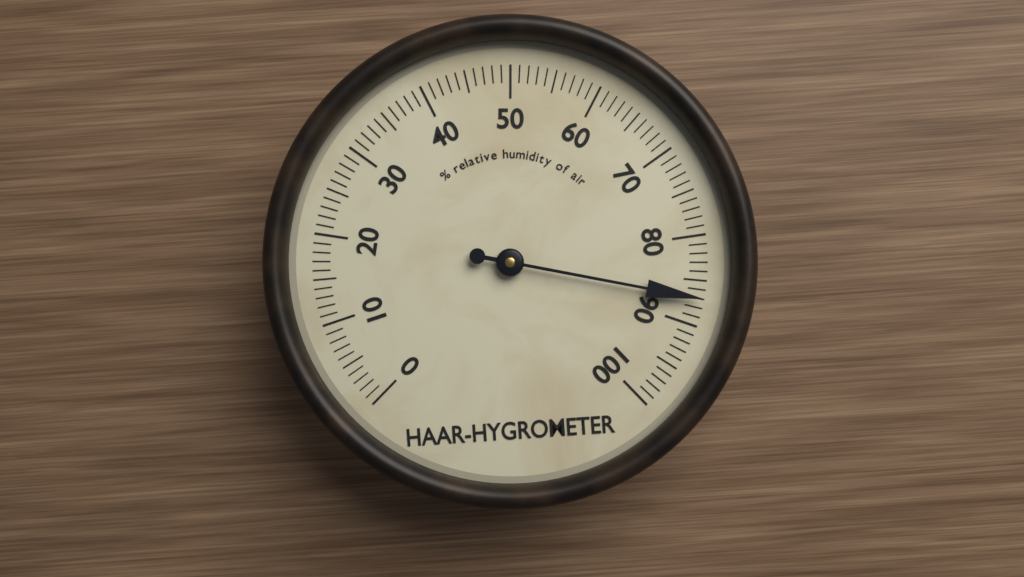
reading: 87 %
